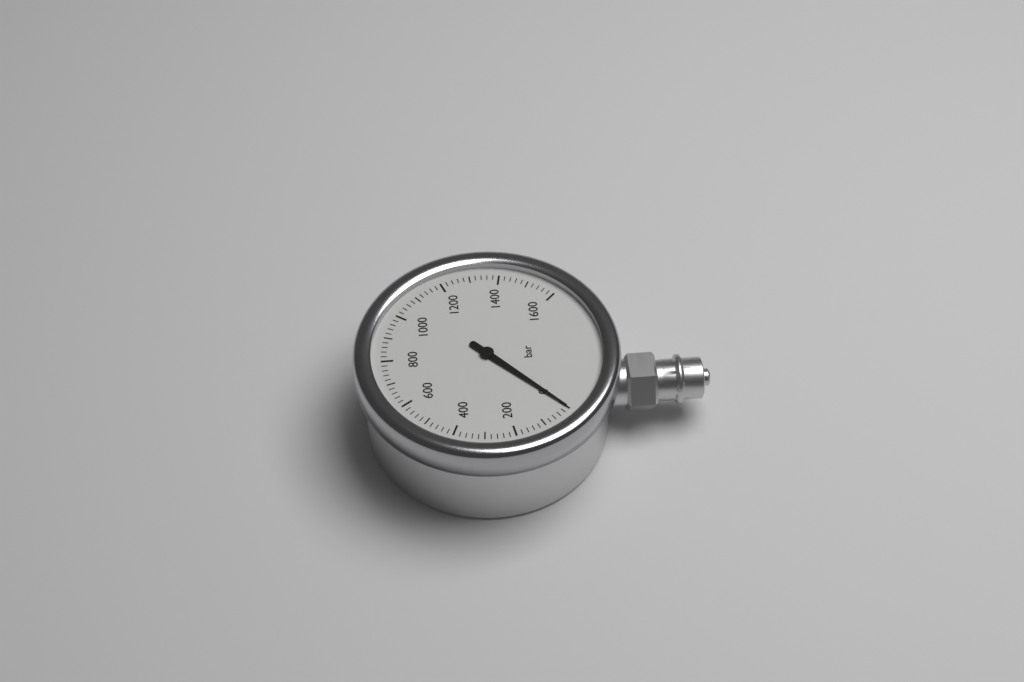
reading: 0 bar
